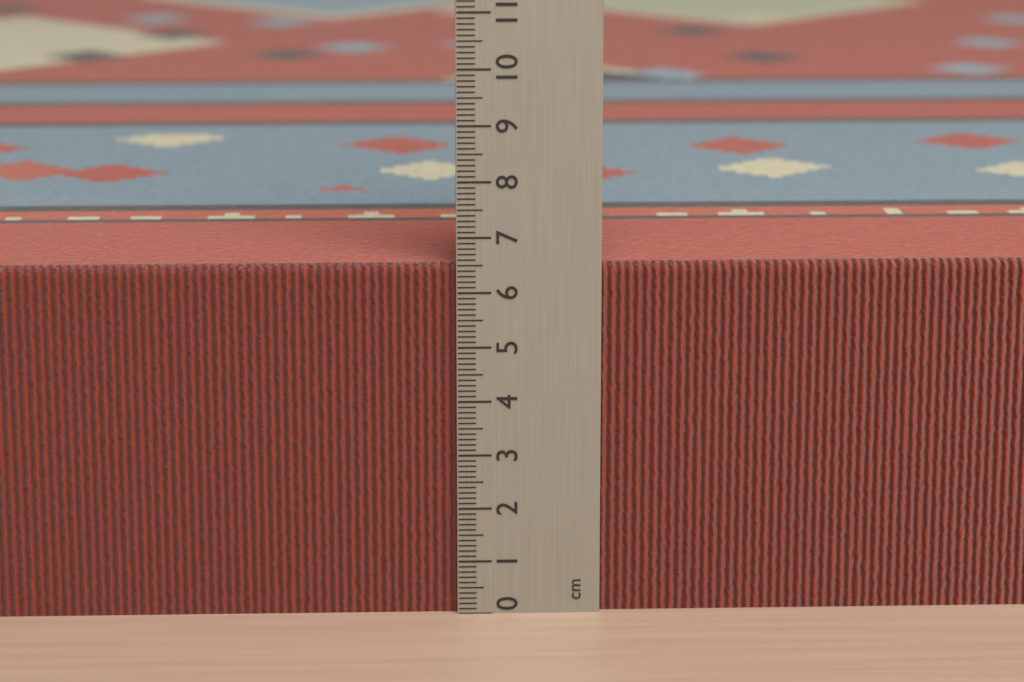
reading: 6.5 cm
